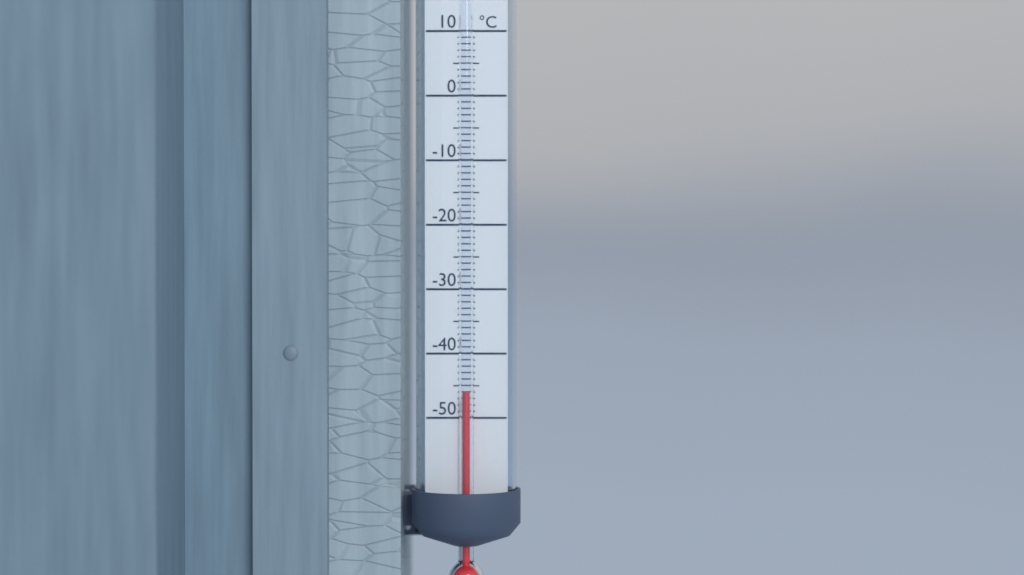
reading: -46 °C
